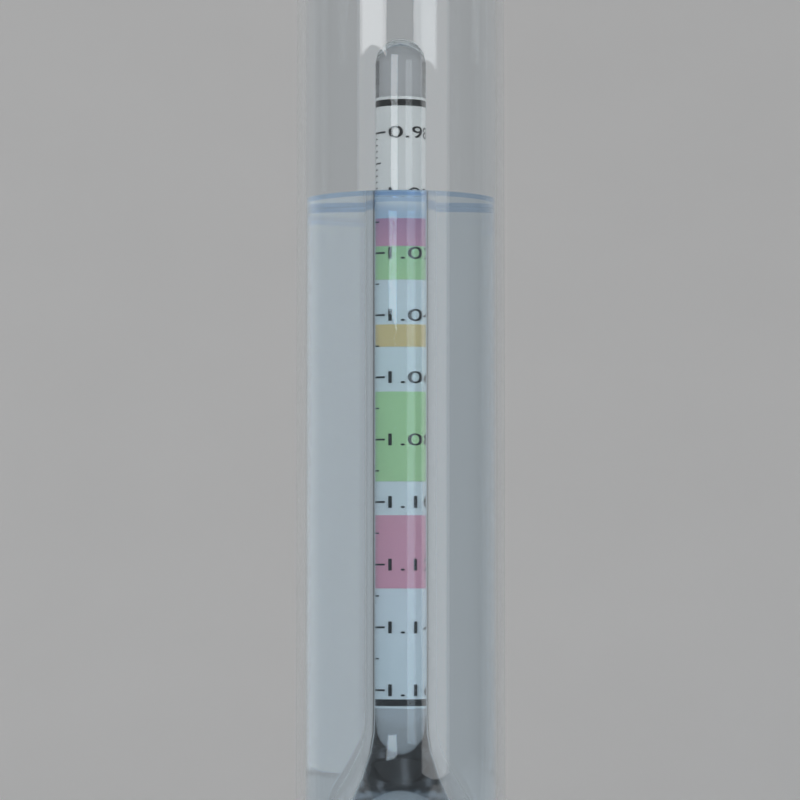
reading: 1.002 (no unit)
